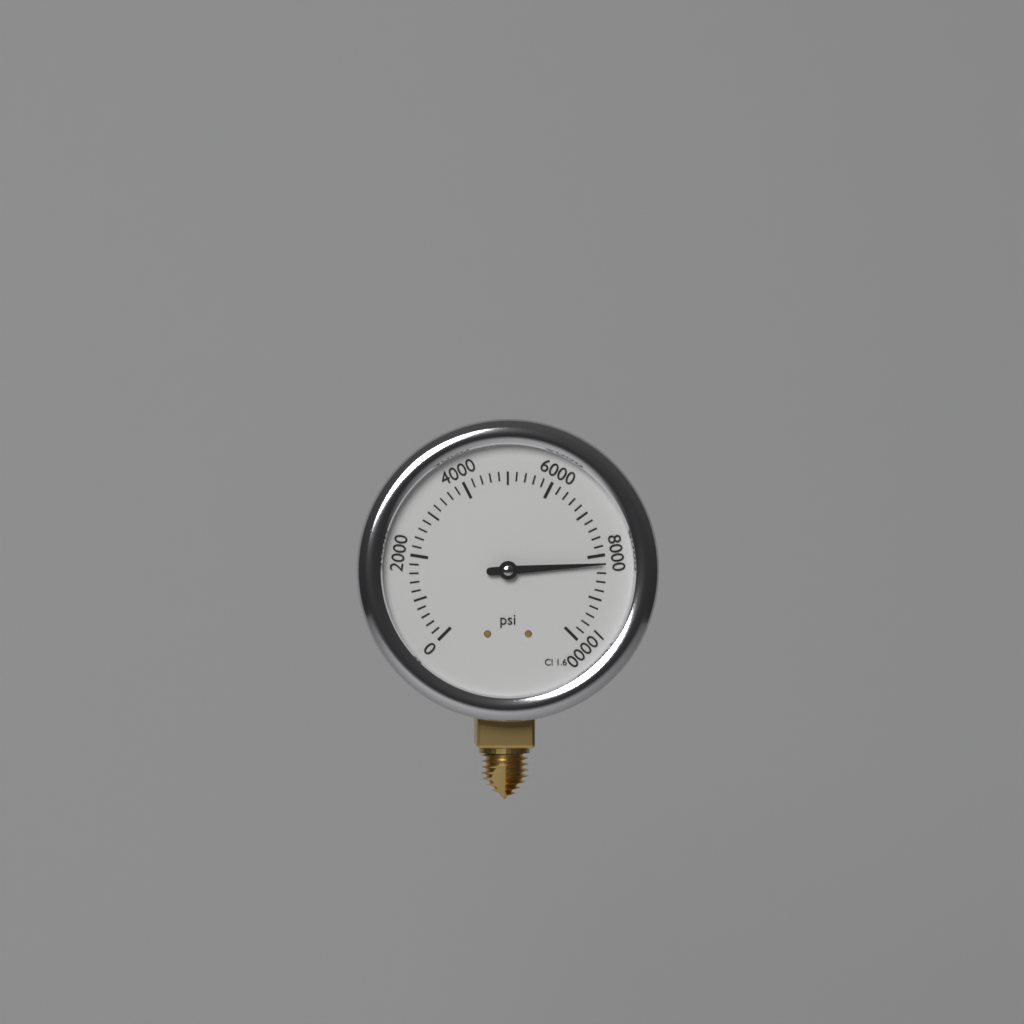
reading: 8200 psi
